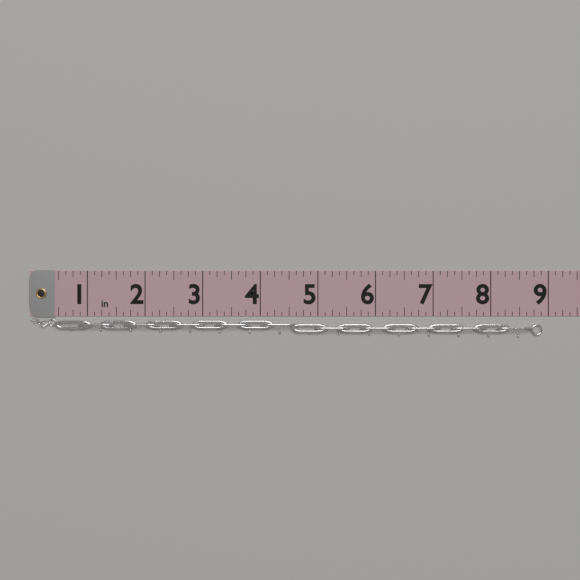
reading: 8.900 in
